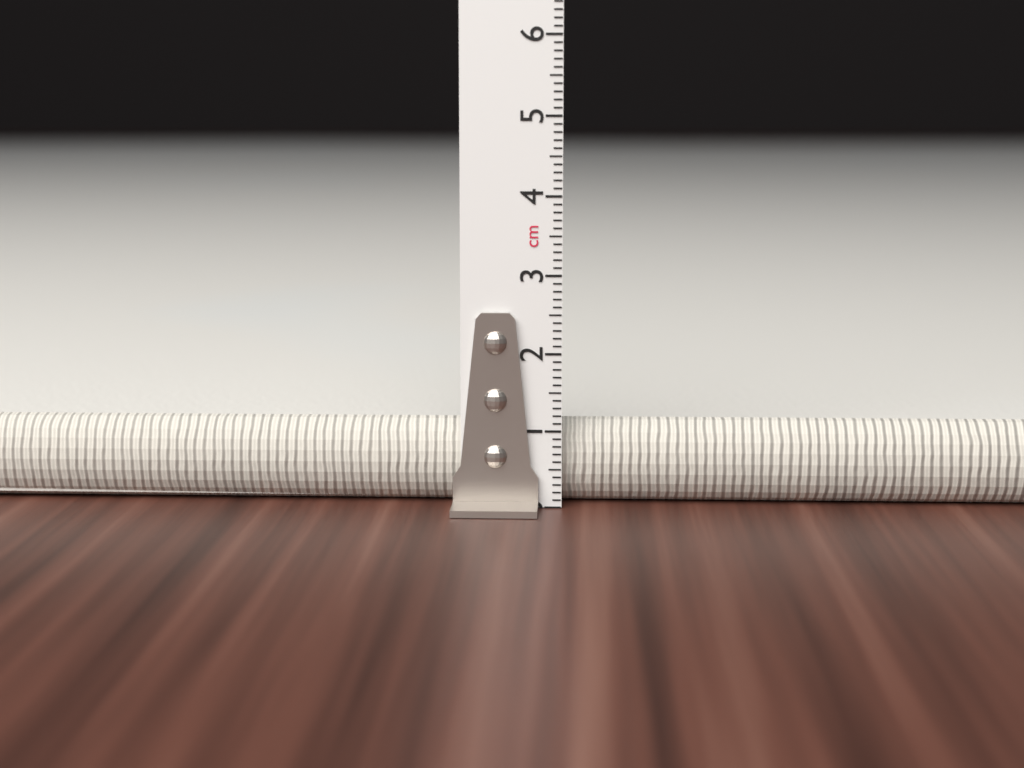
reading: 1.1 cm
